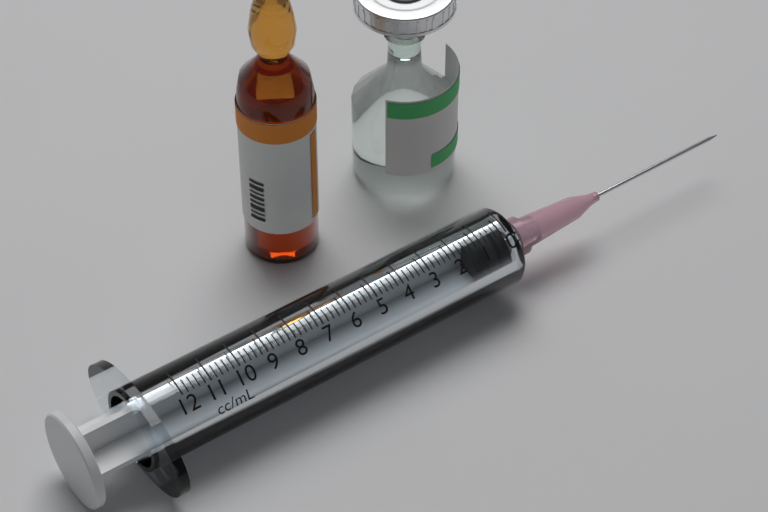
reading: 0.0 ml
